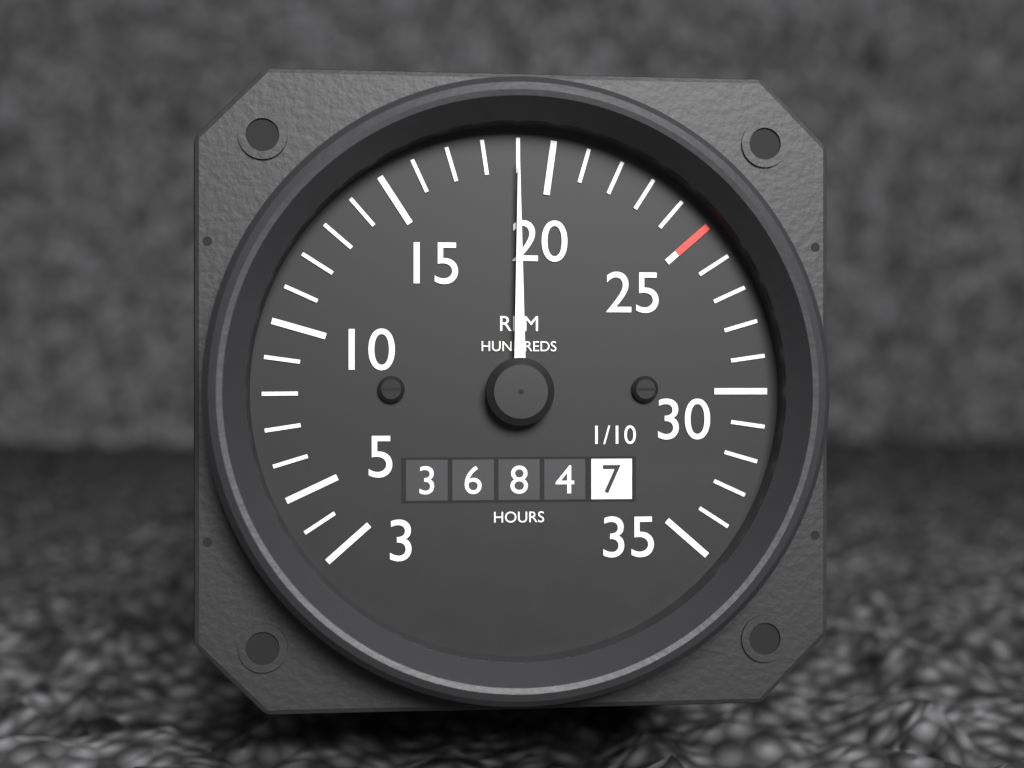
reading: 1900 RPM
